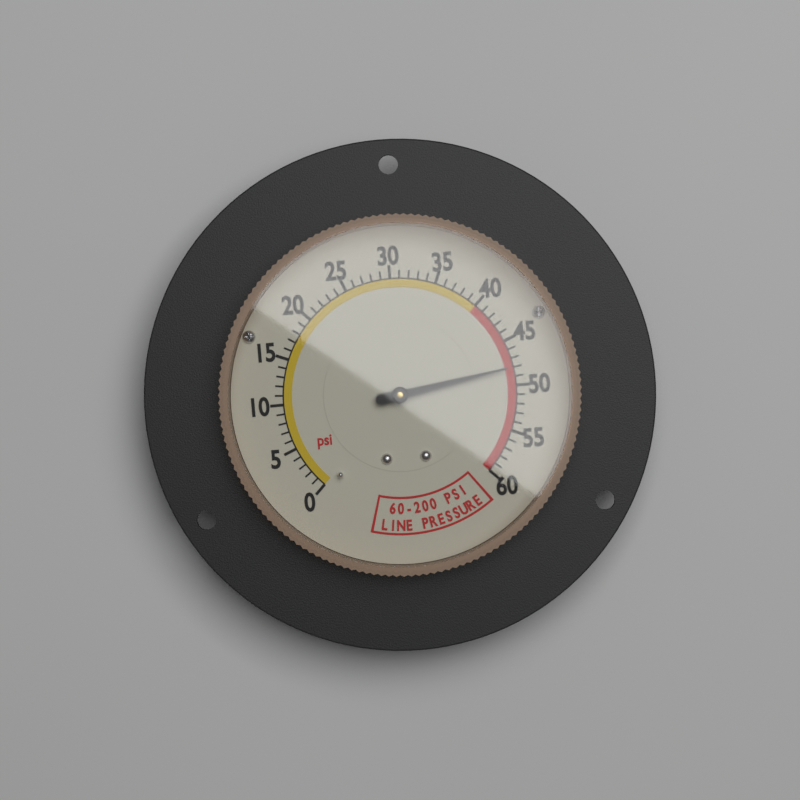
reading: 48 psi
